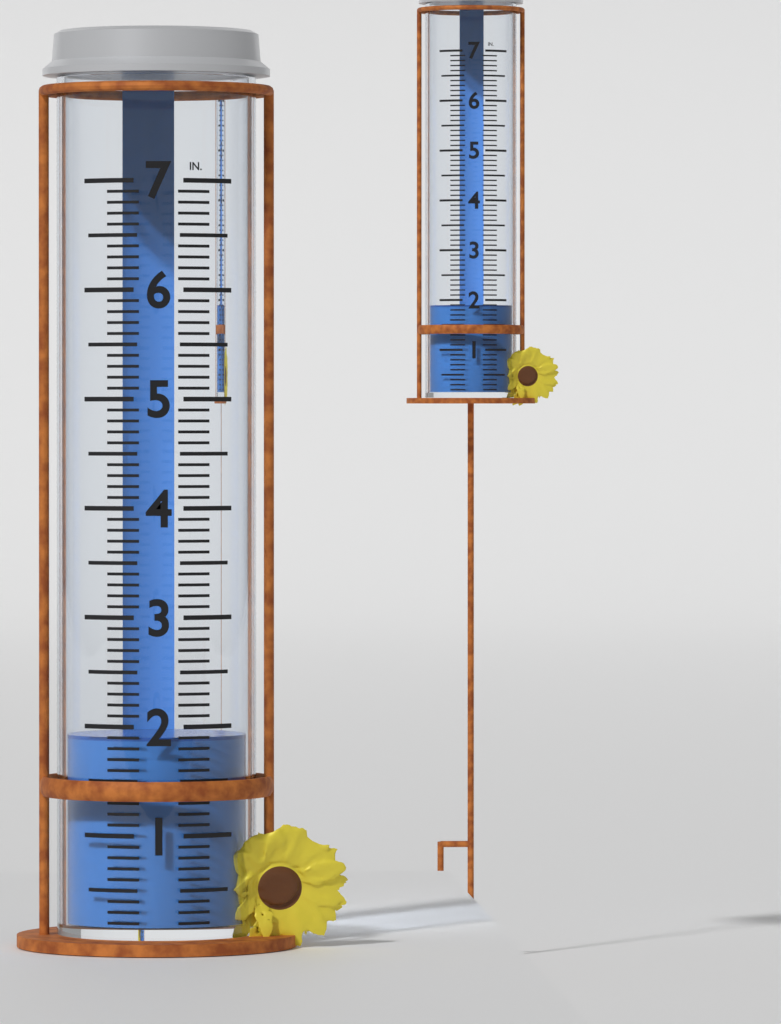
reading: 1.9 in
